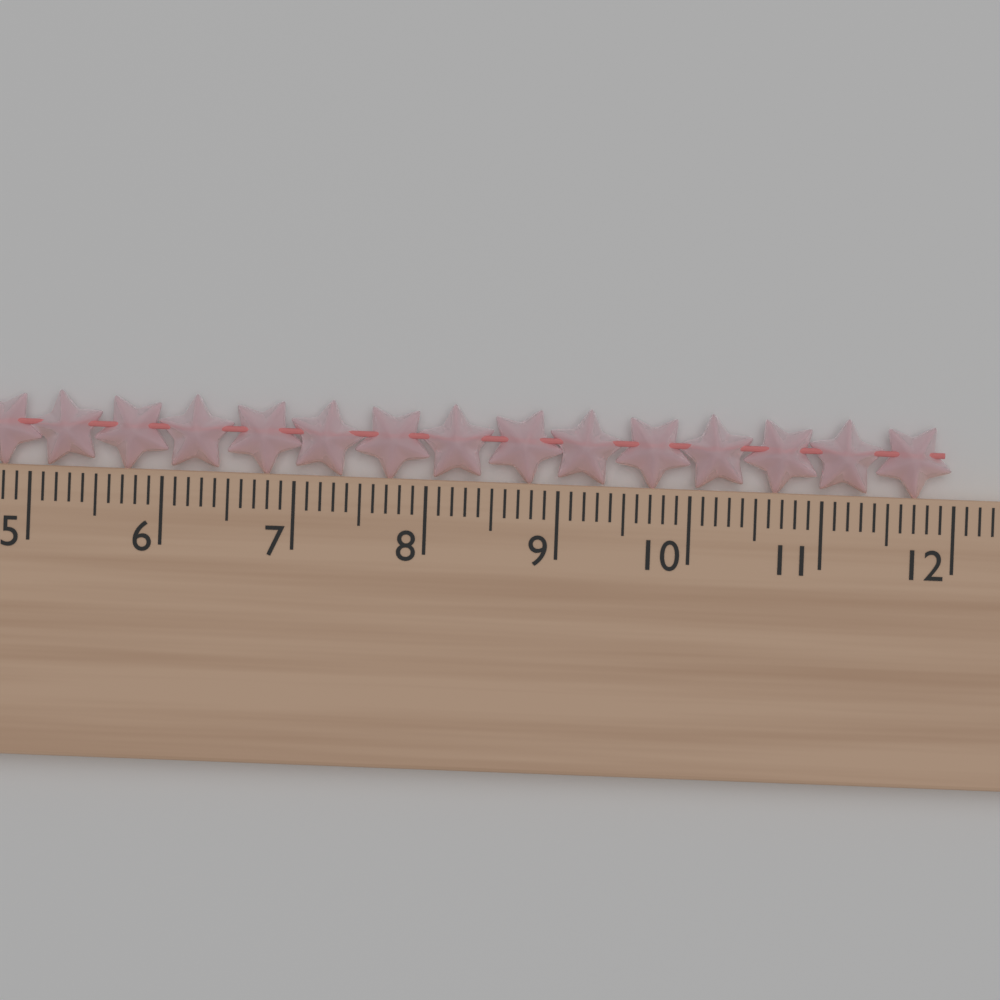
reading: 12.0 cm
